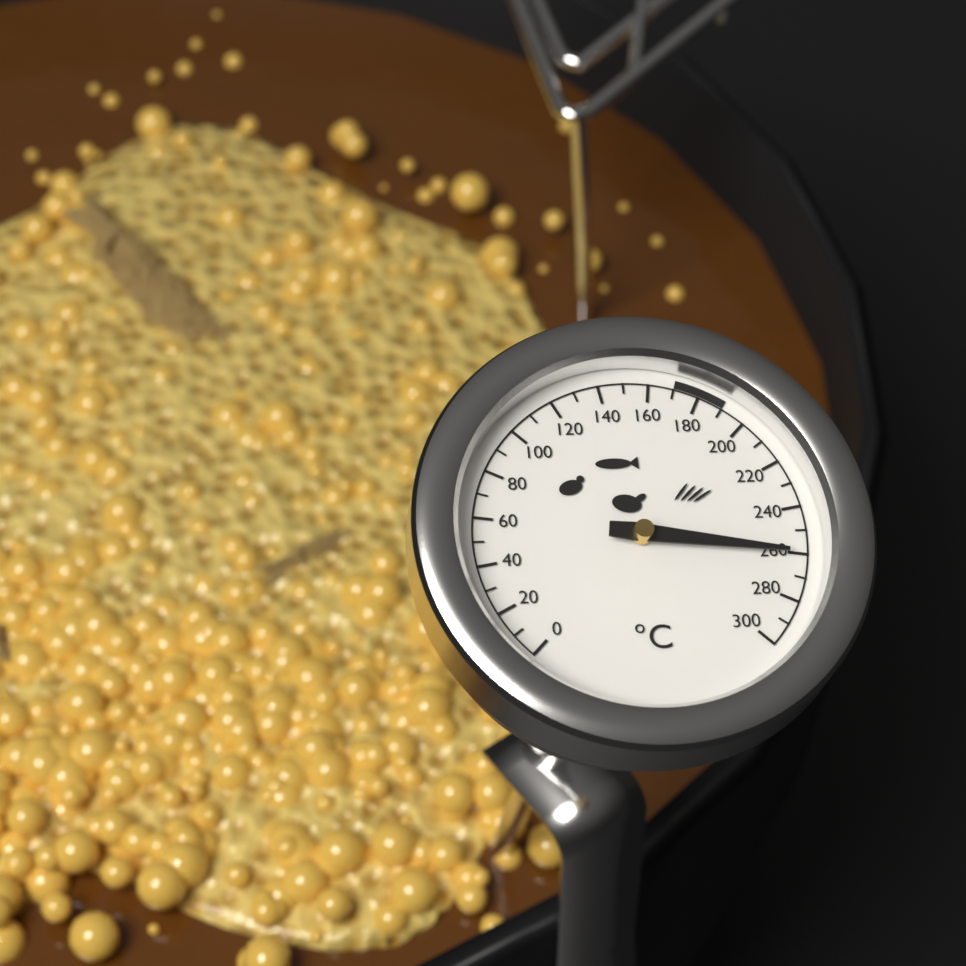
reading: 260 °C
